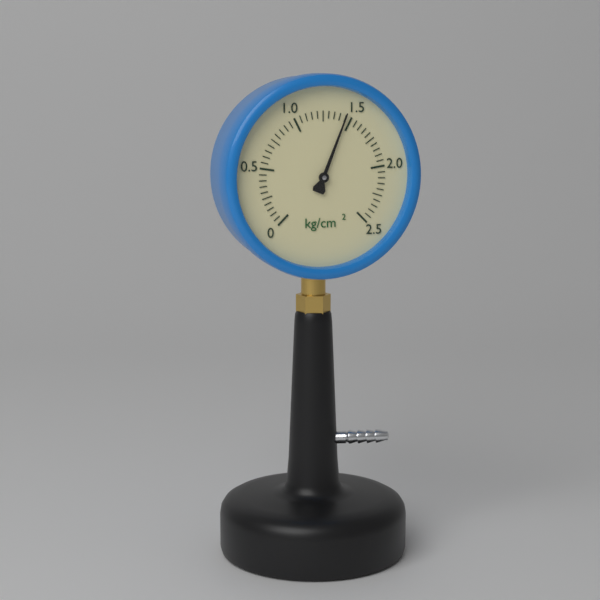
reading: 1.45 kg/cm²
